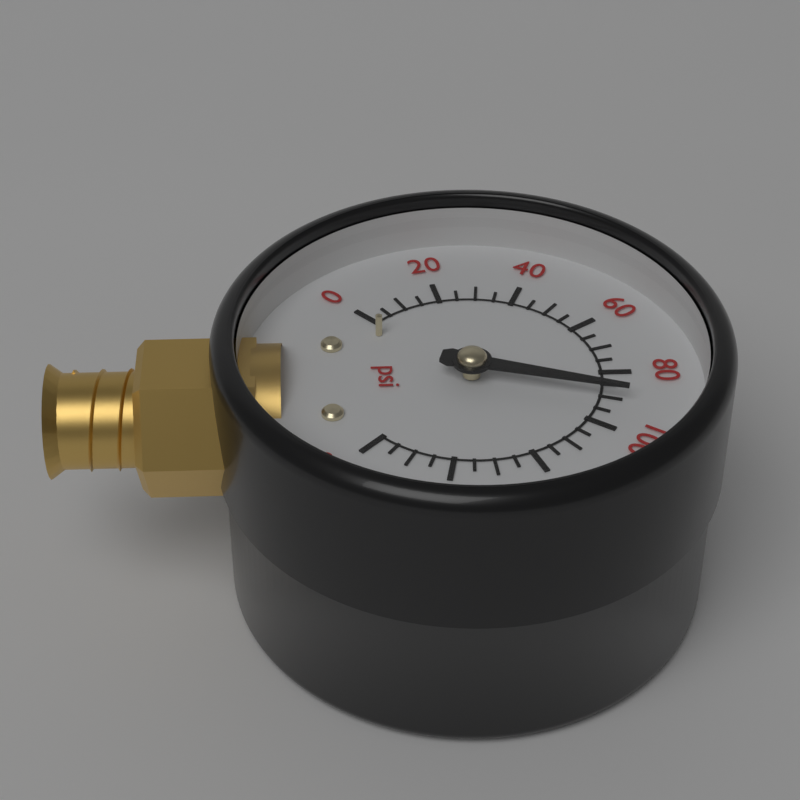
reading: 90 psi
